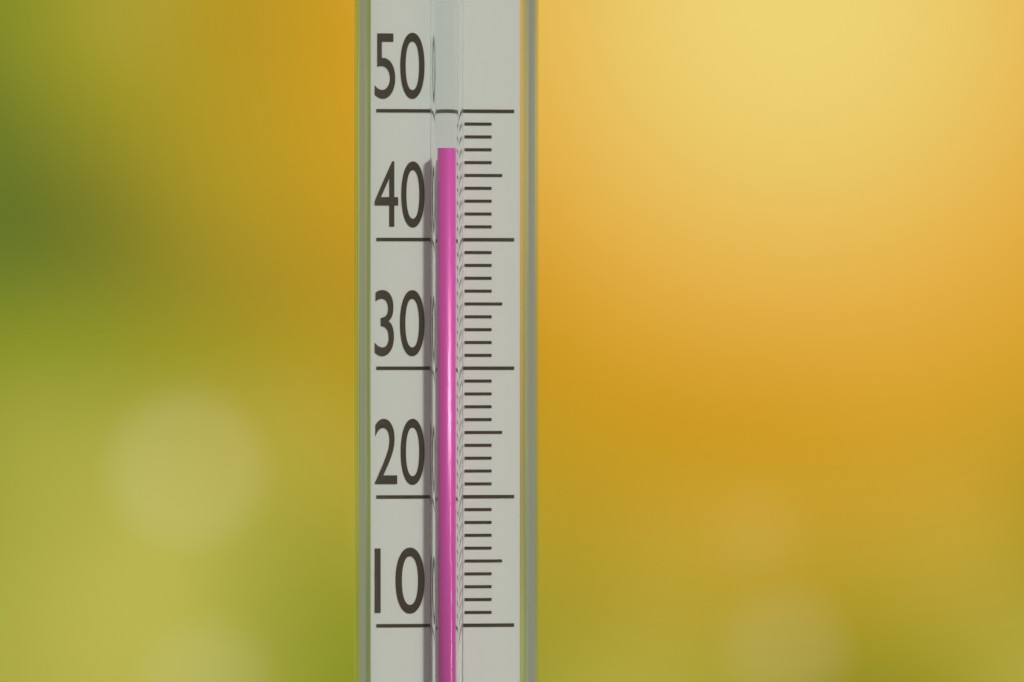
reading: 47 (no unit)
